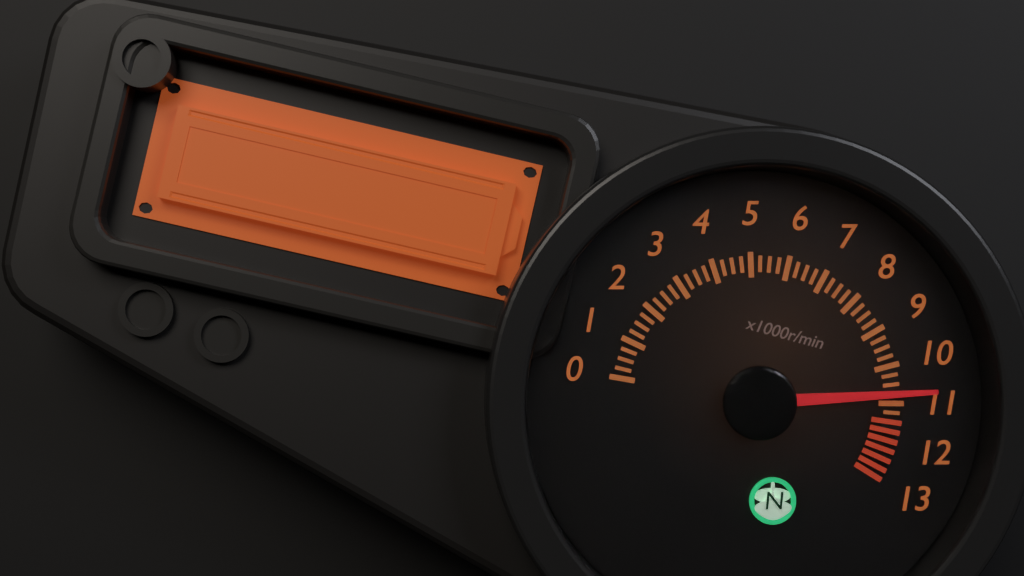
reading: 10.75 x1000r/min
